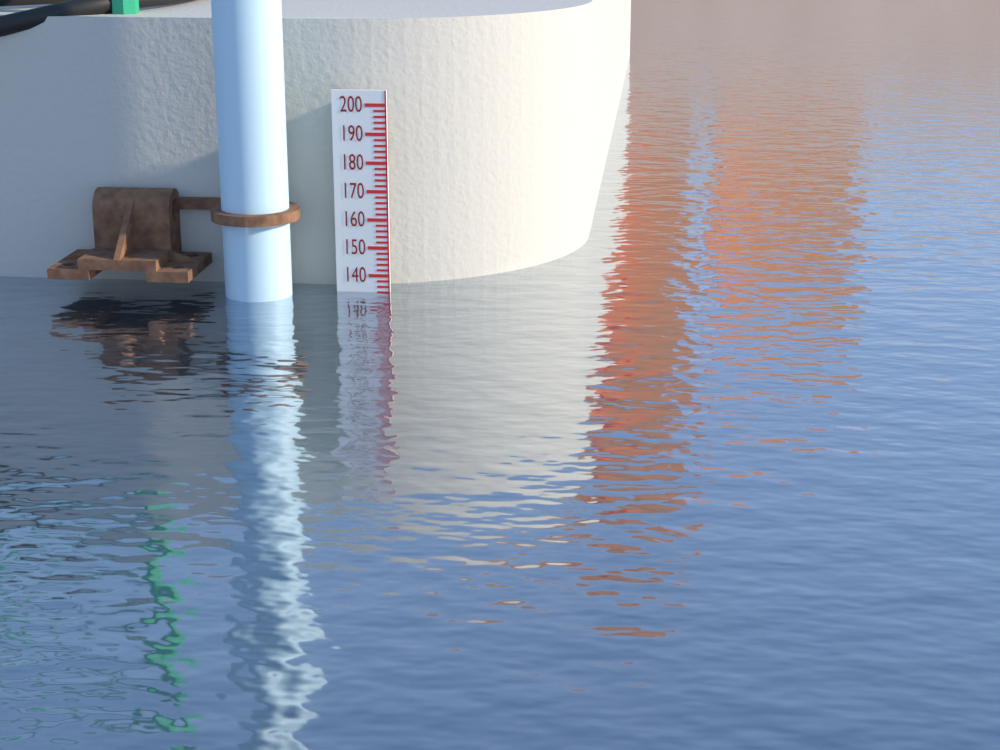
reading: 134 (no unit)
